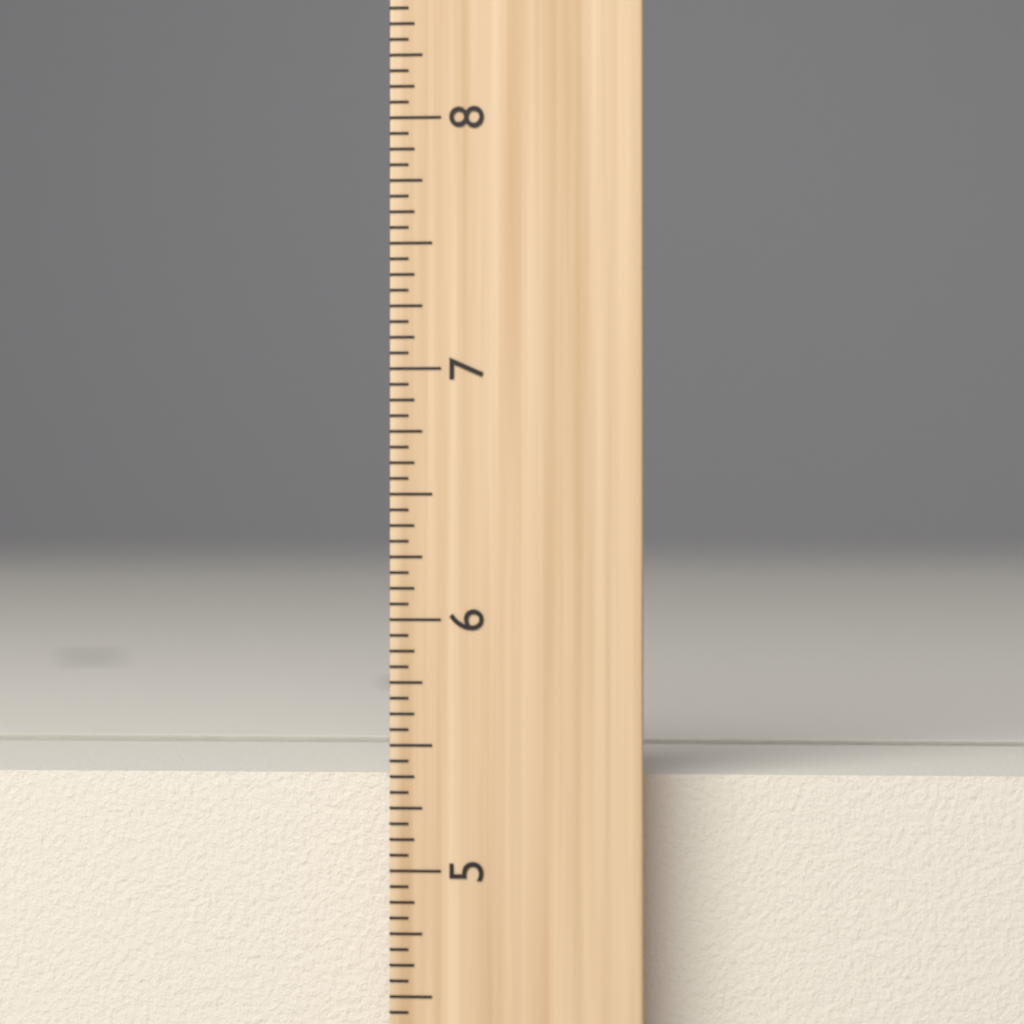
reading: 5.3750 inch
